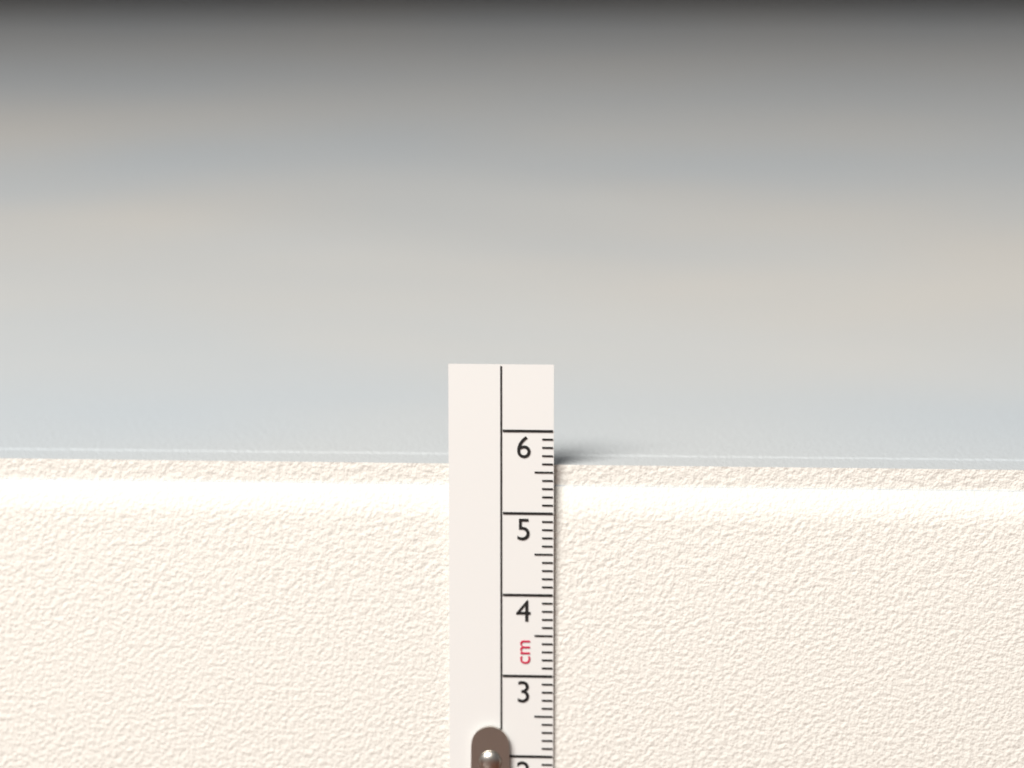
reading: 5.6 cm
